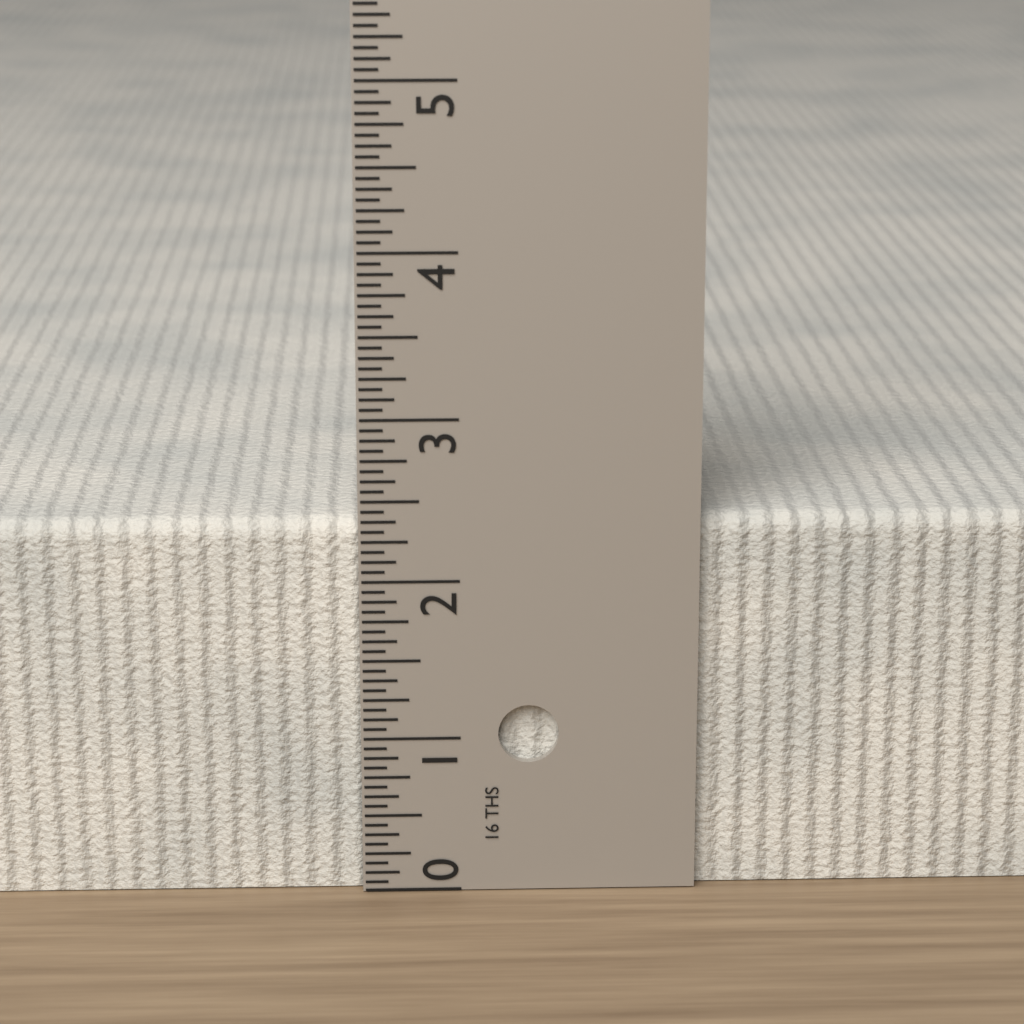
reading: 2.3750 in
